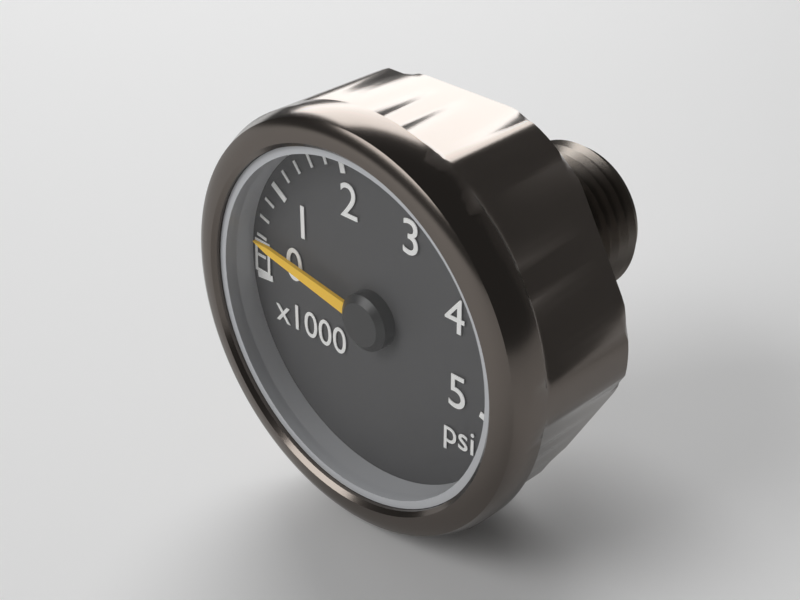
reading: 400 psi
